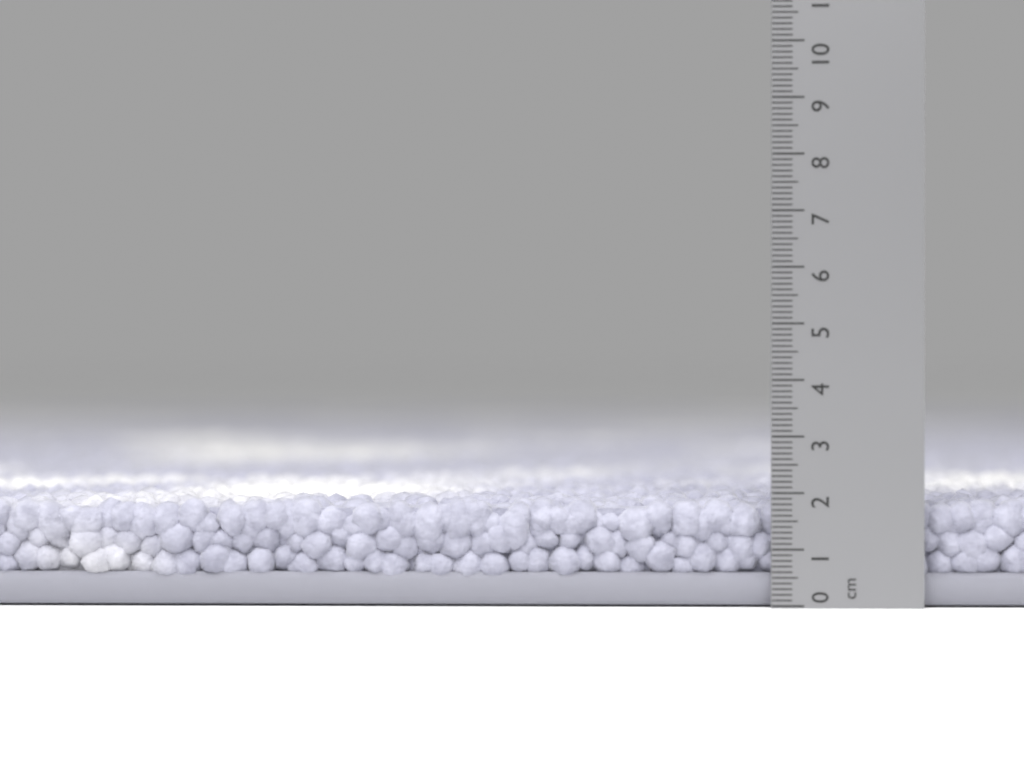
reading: 1.9 cm
